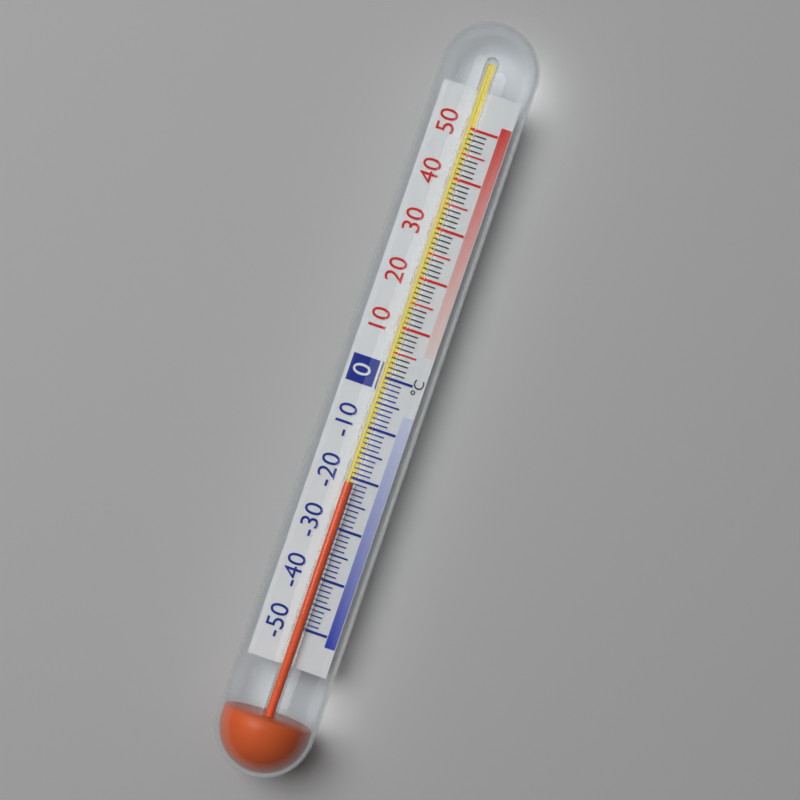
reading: -21 °C
